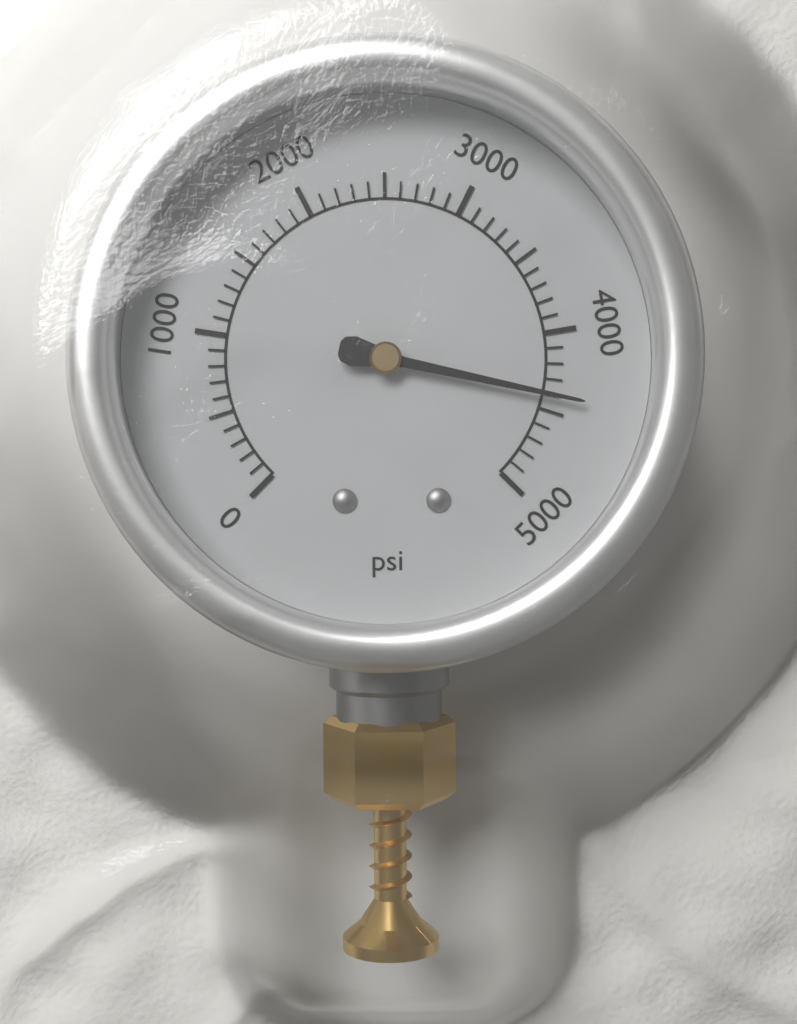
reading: 4400 psi
